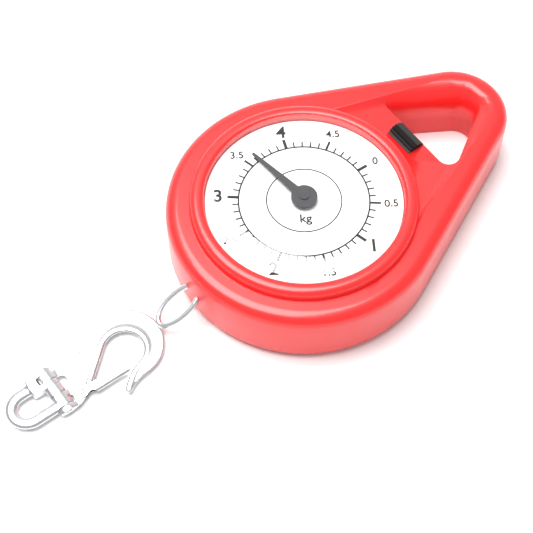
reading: 3.6 kg
